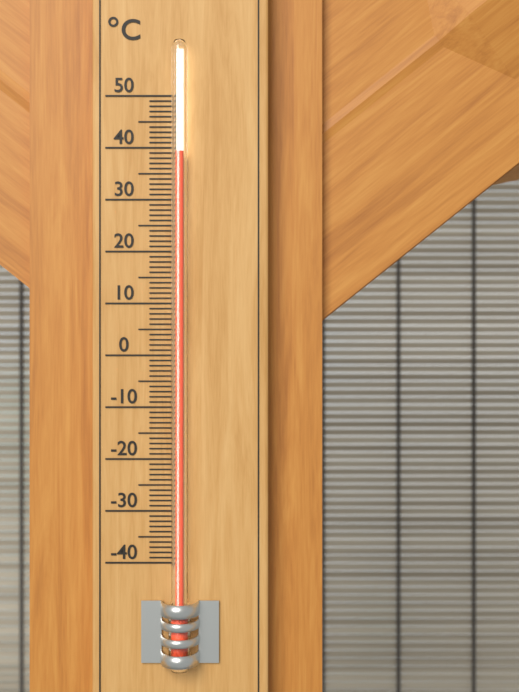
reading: 39 °C
